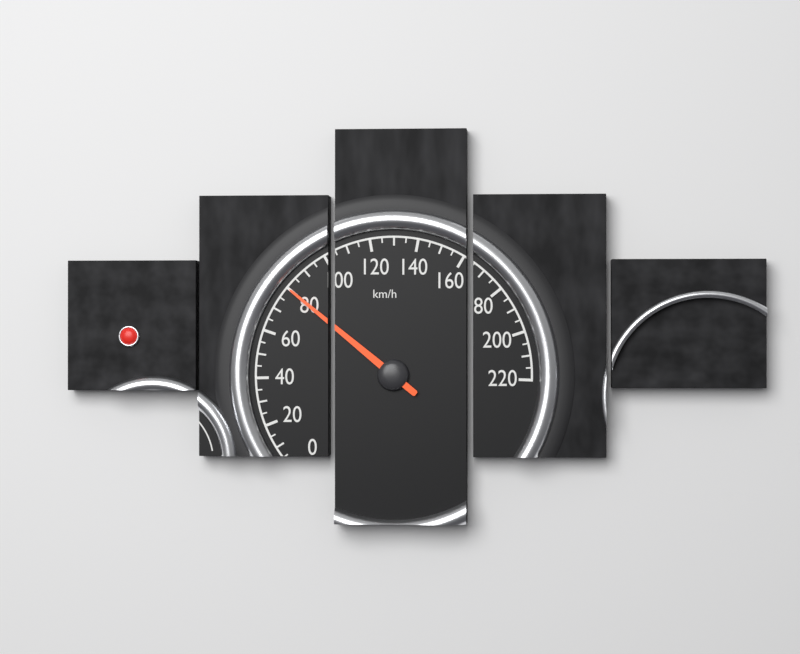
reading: 80 km/h
